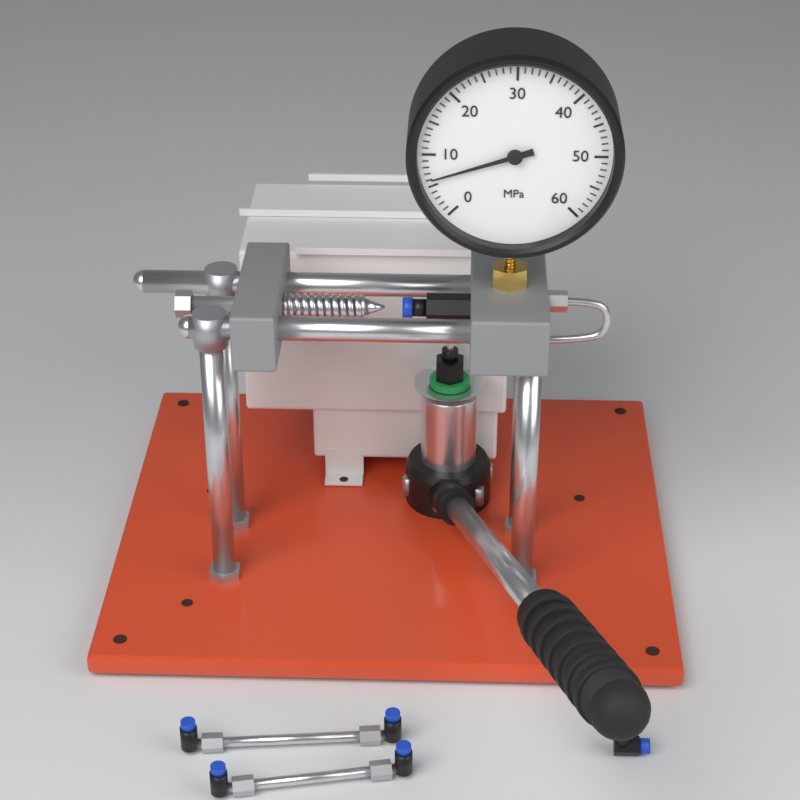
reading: 6 MPa
